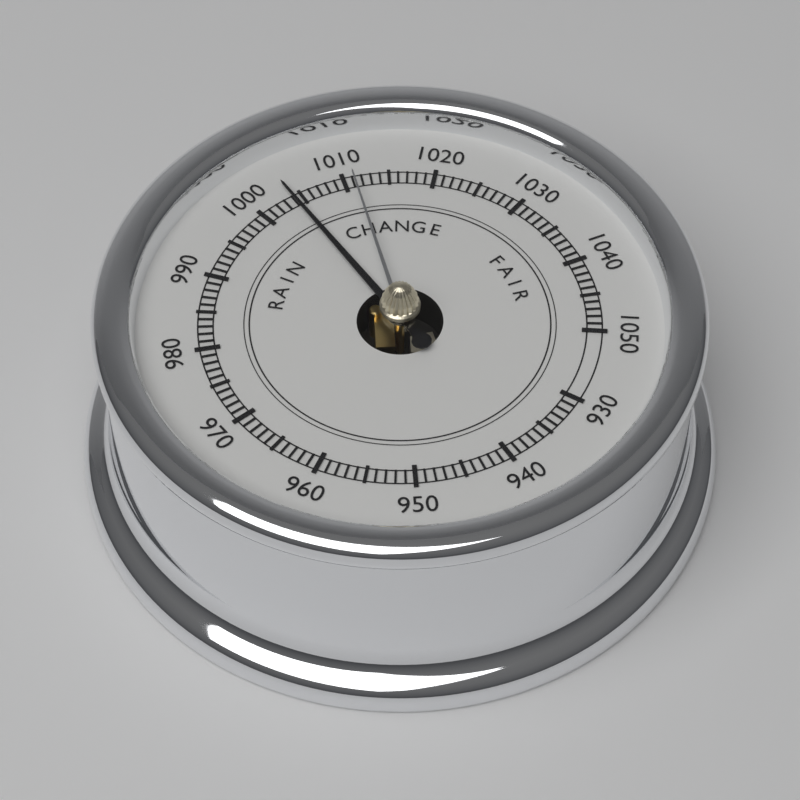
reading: 1004 (no unit)
